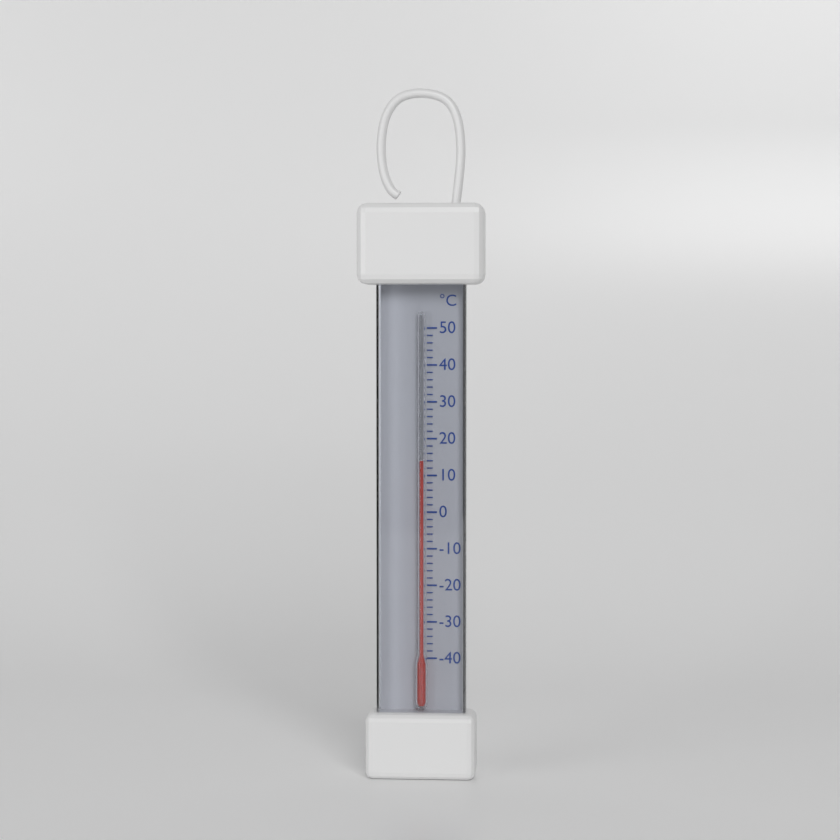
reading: 14 °C
